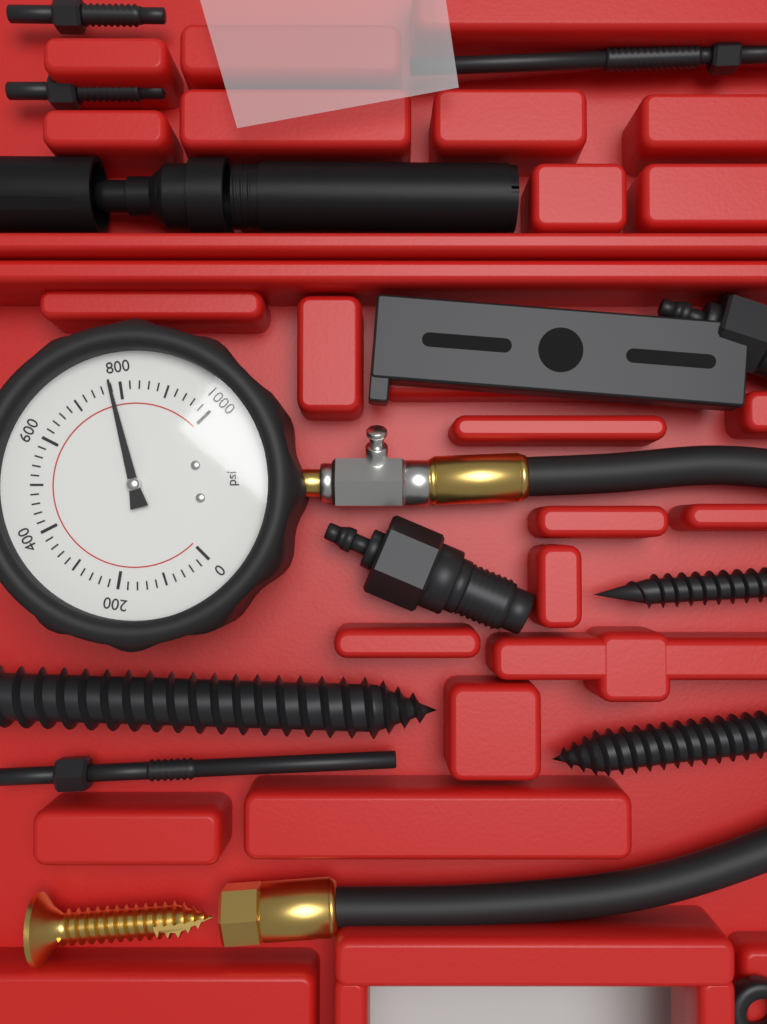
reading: 780 psi
